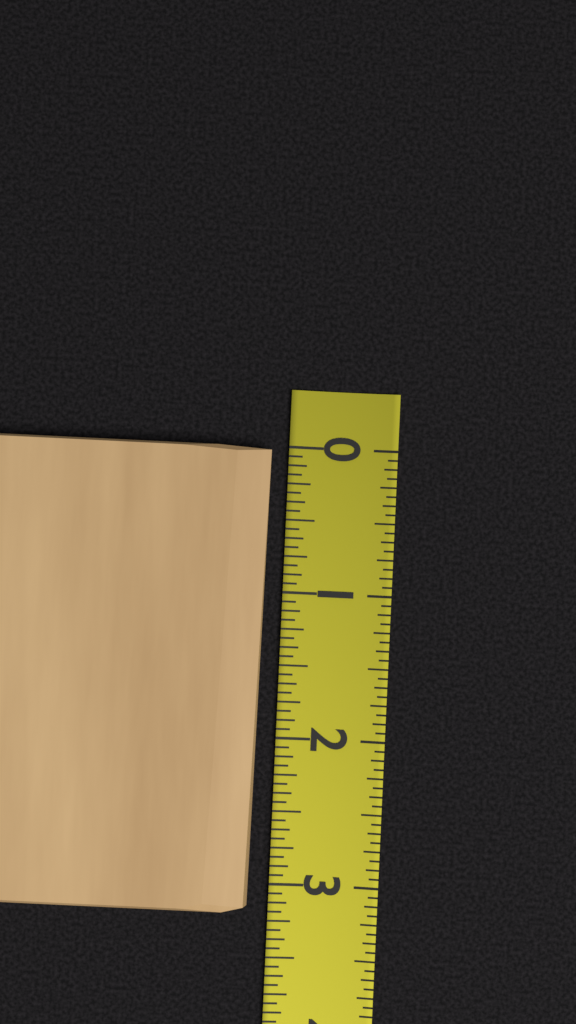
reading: 3.1875 (no unit)
